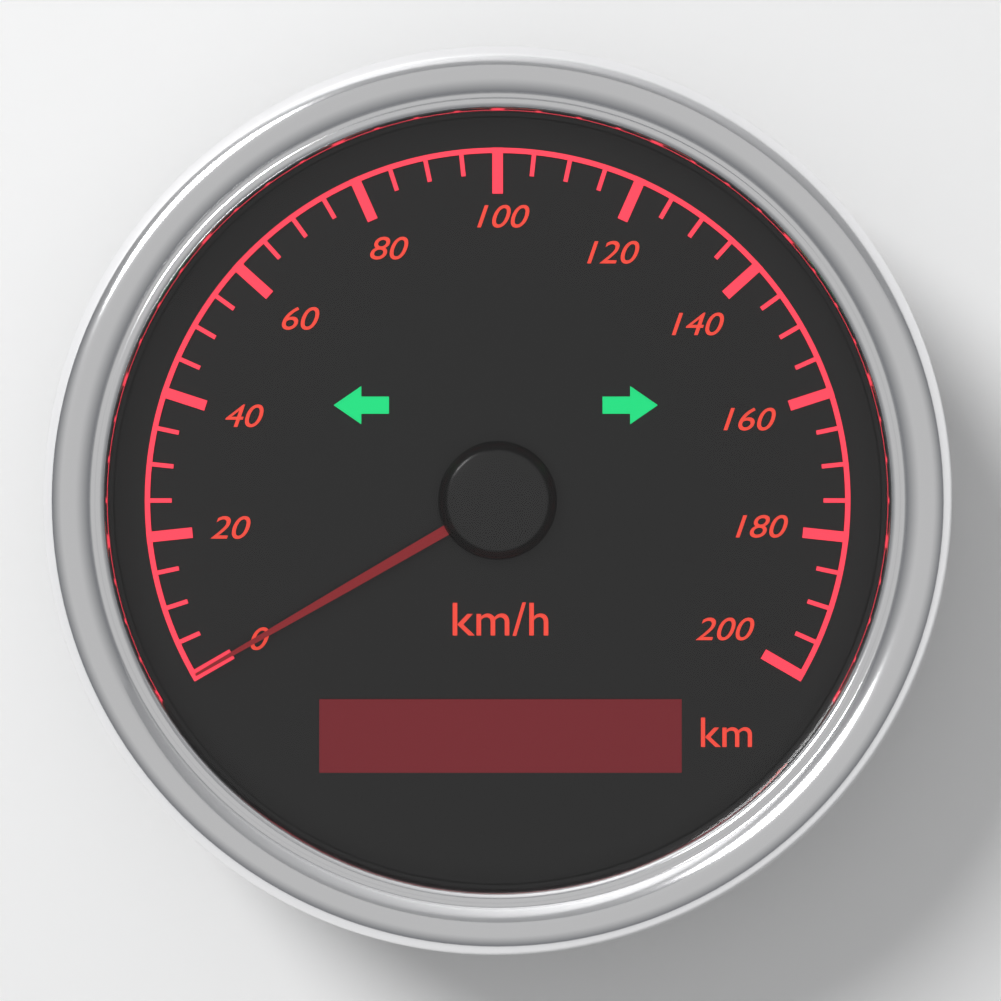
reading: 0 km/h
